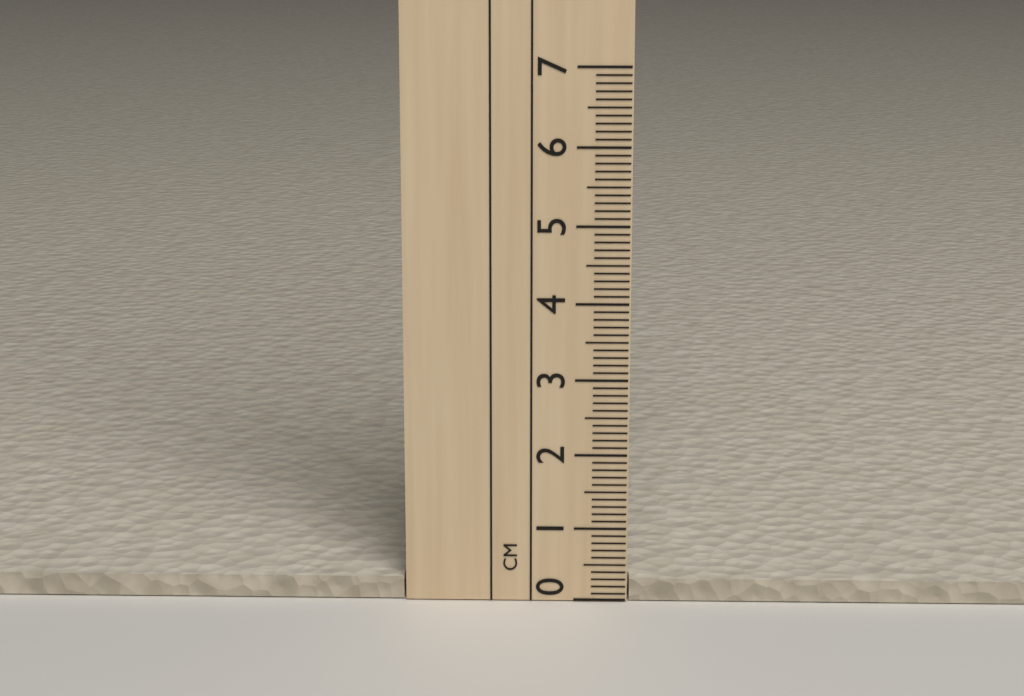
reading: 0.3 cm
